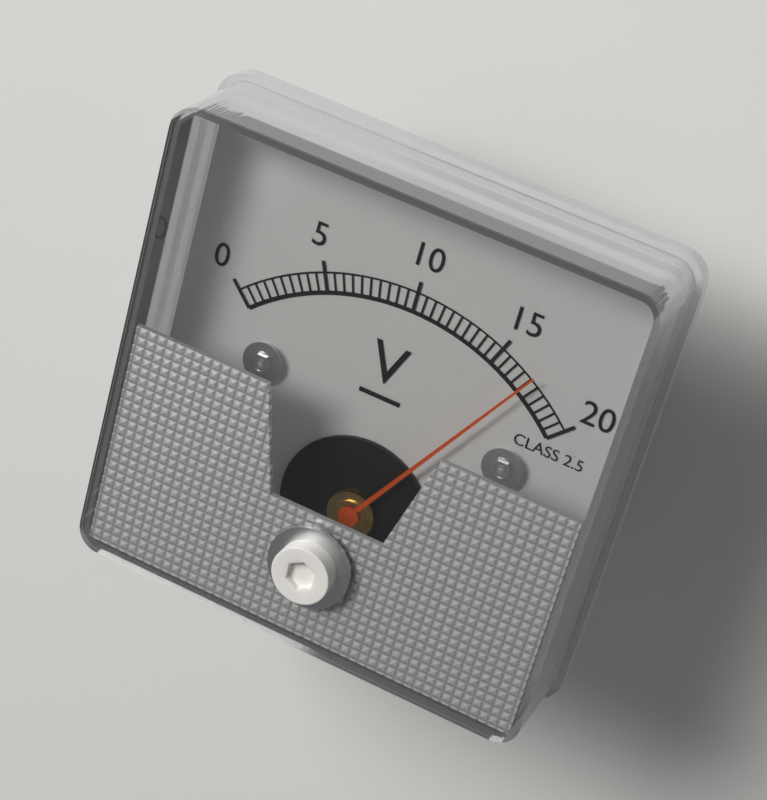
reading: 17.0 V
